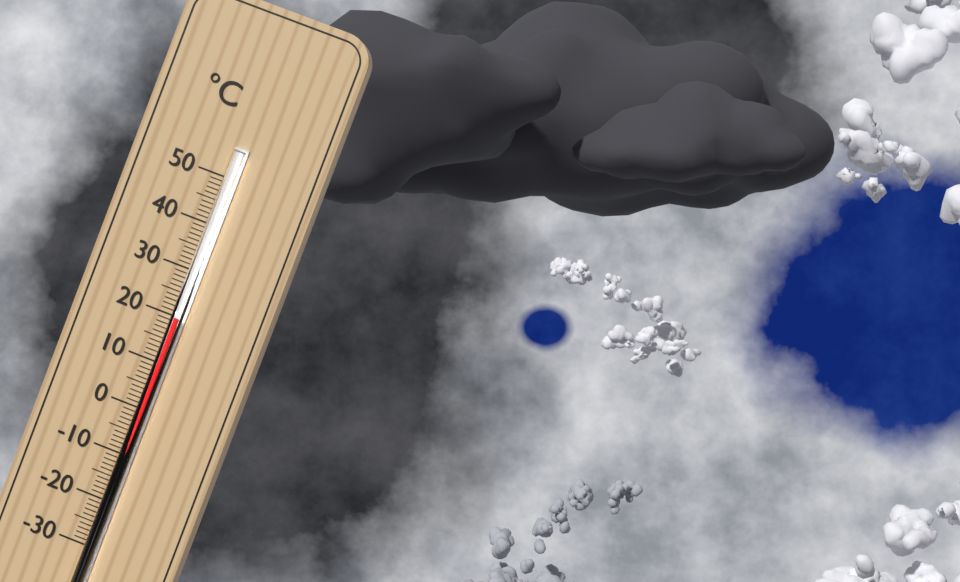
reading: 20 °C
